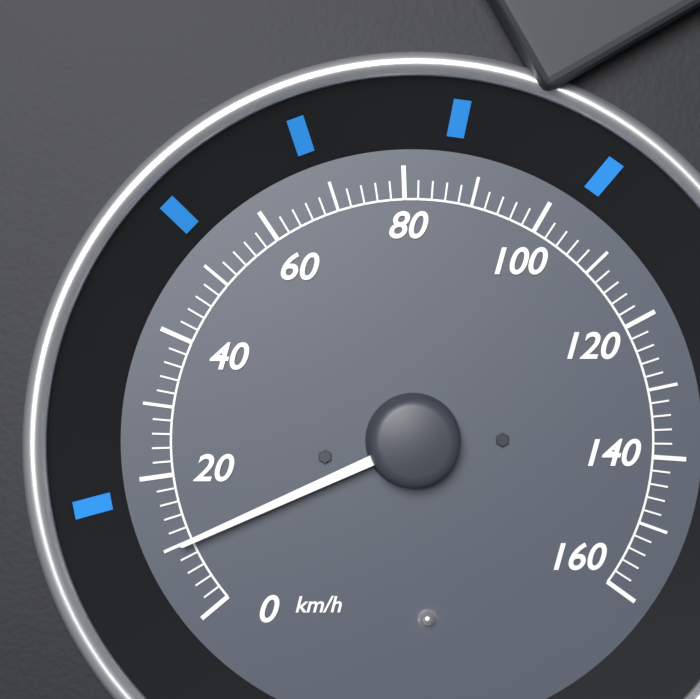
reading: 10 km/h
